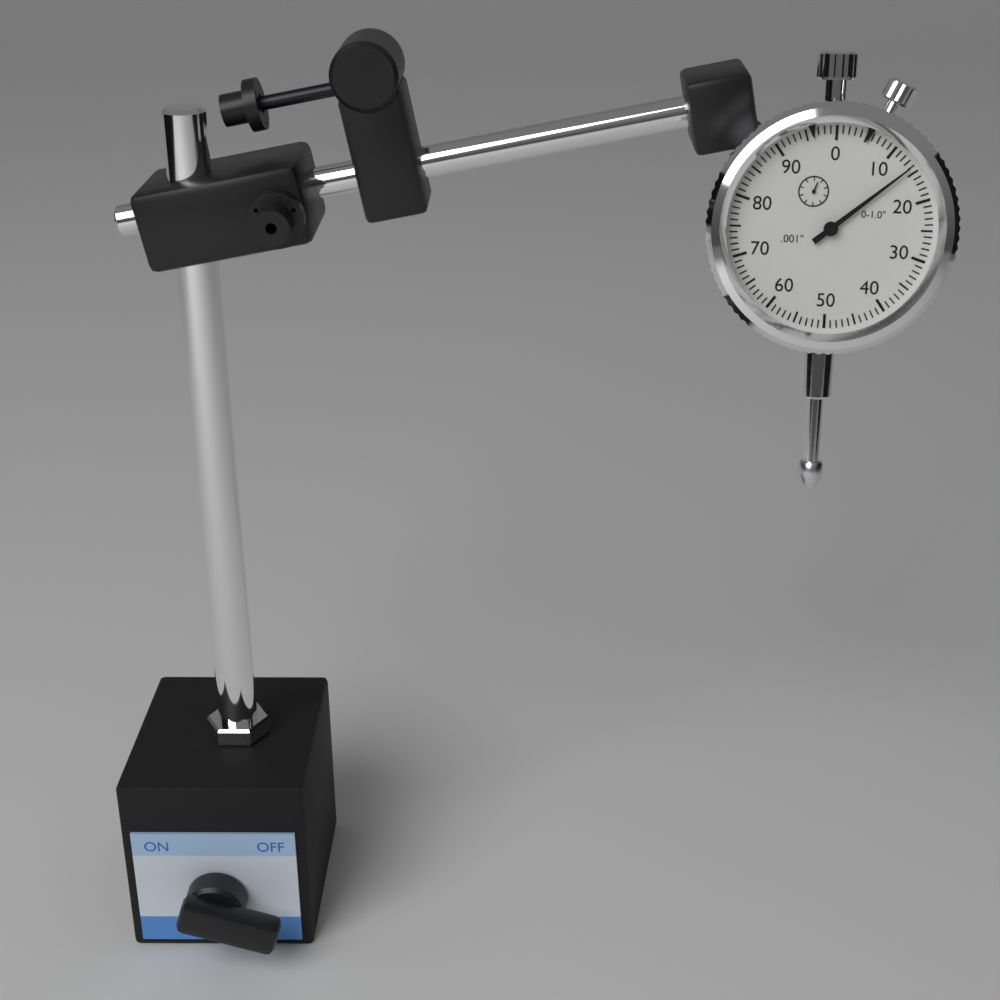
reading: 0.014 in
